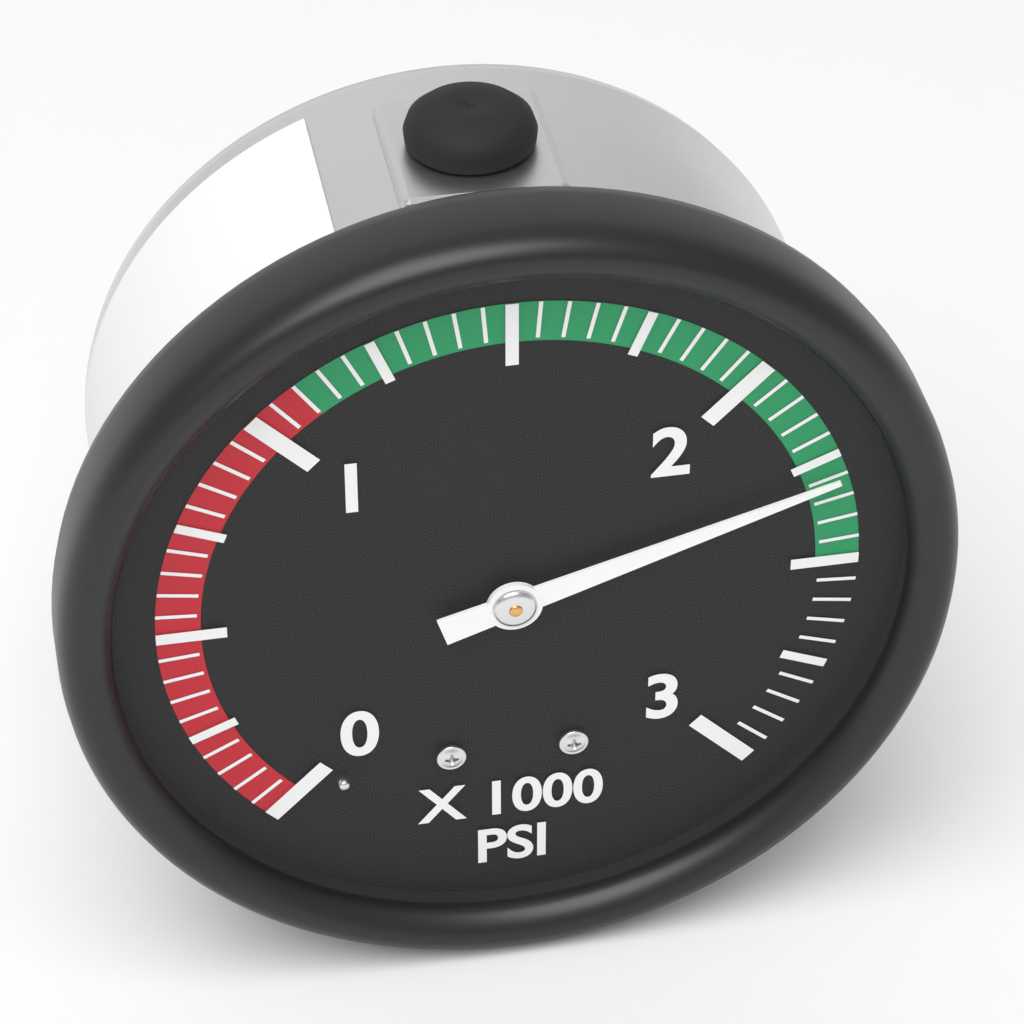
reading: 2300 psi
